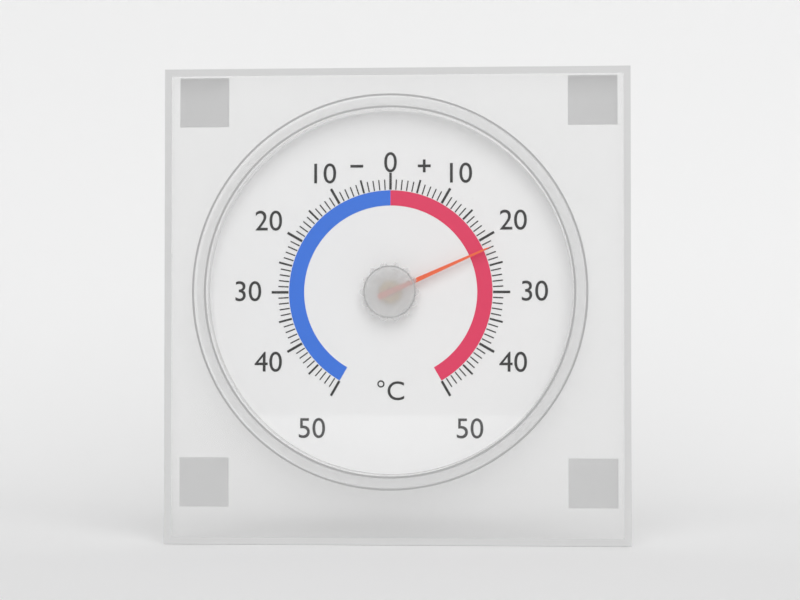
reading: 22 °C
